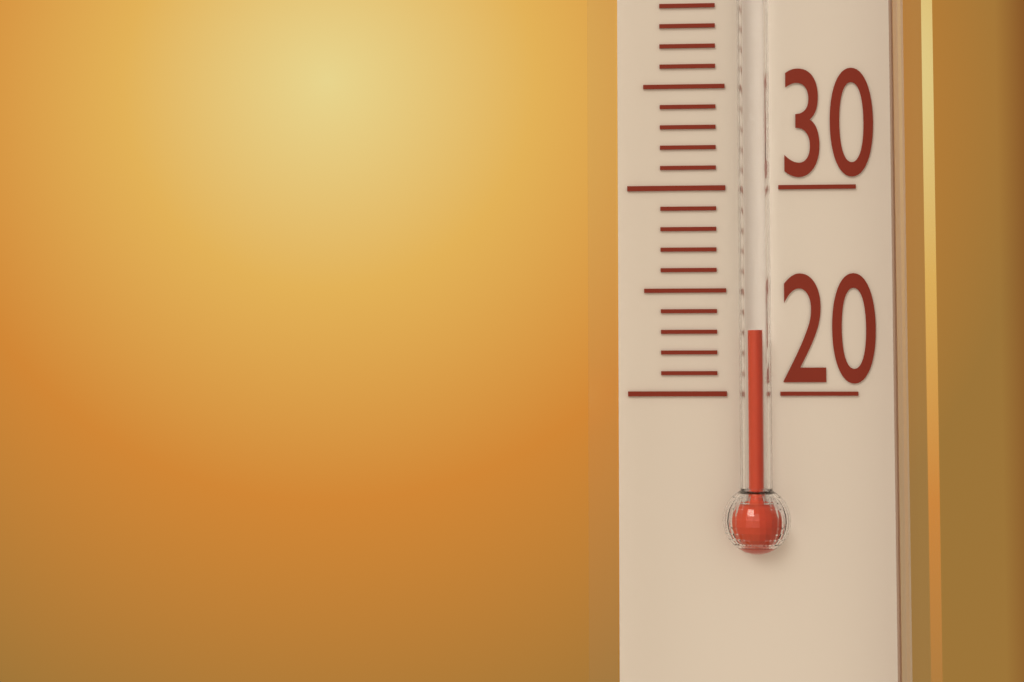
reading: 23 °C
